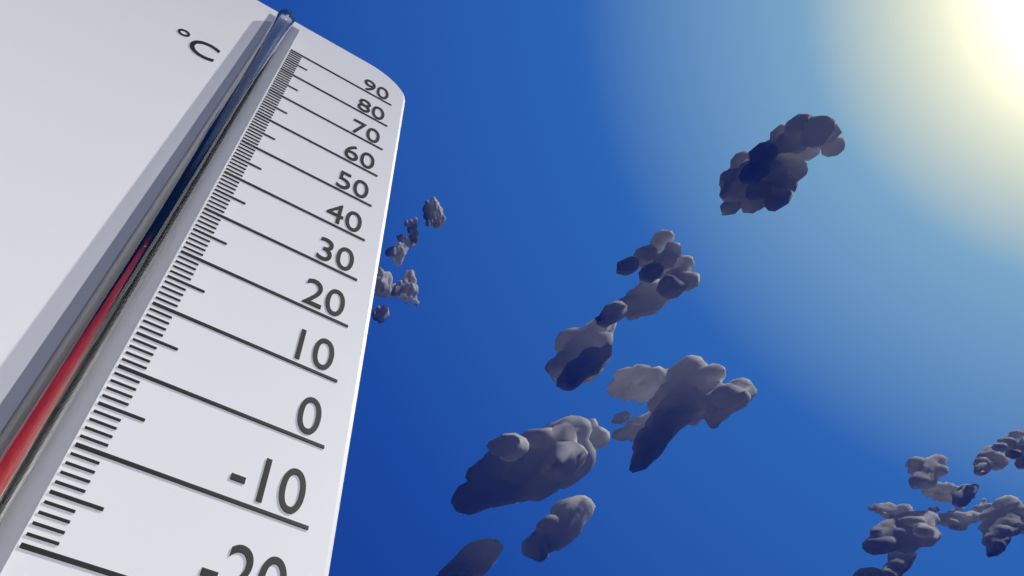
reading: 32 °C
